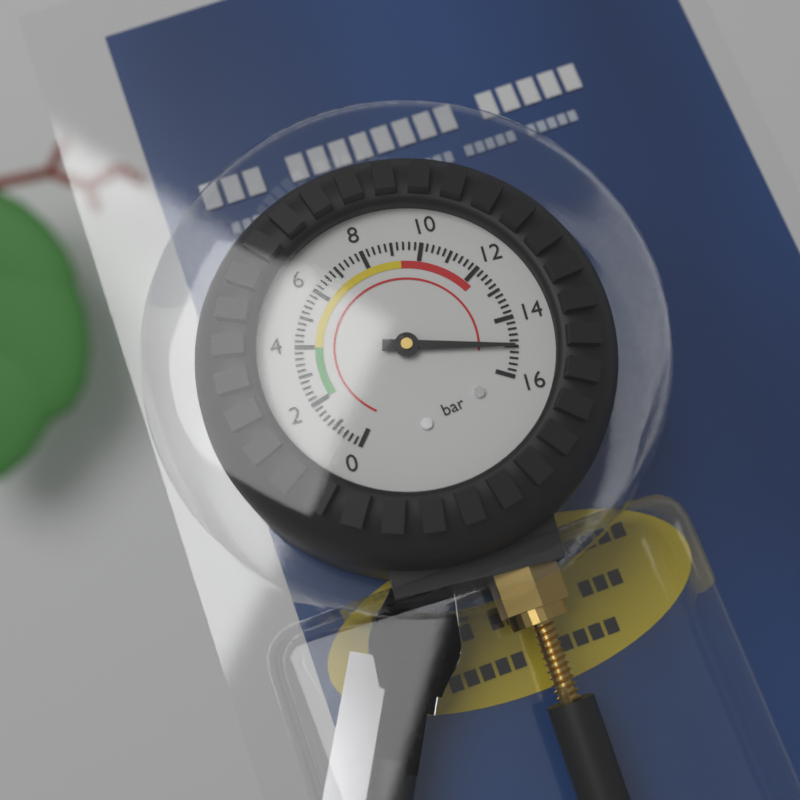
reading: 15.0 bar
